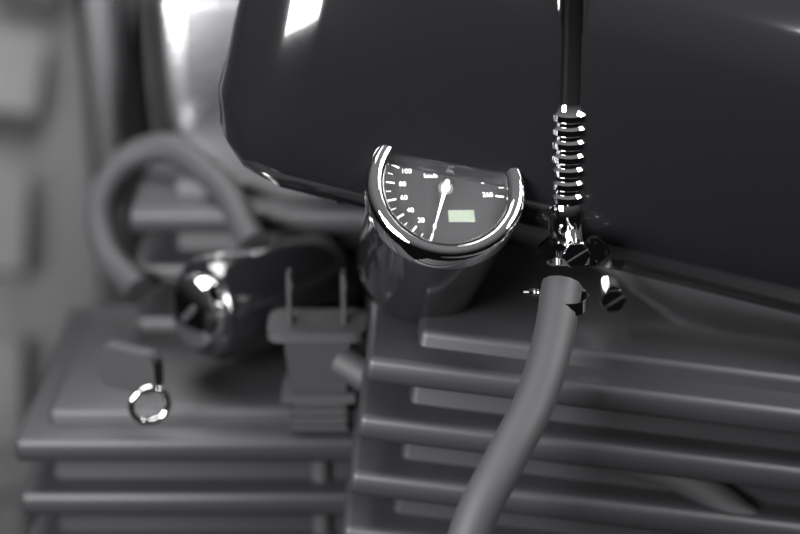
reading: 0 km/h
